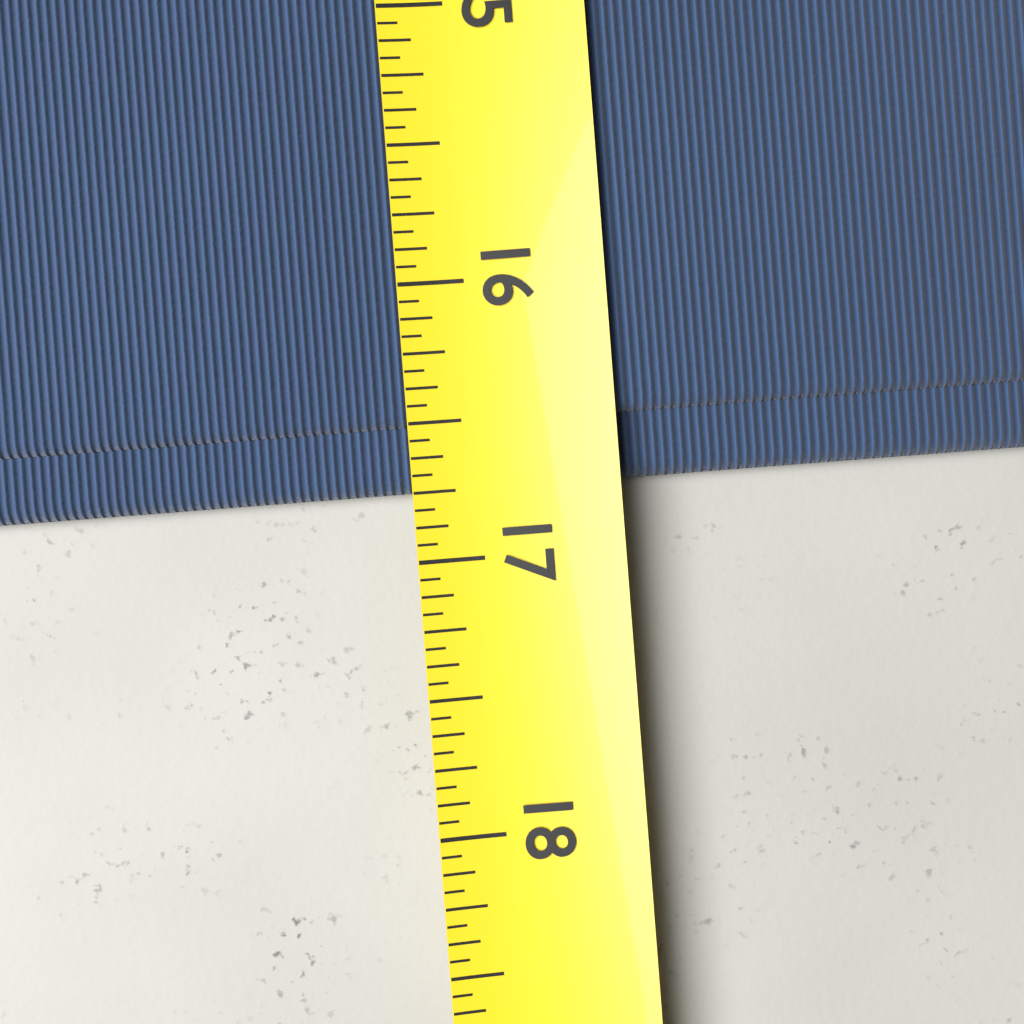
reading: 16.7500 (no unit)
